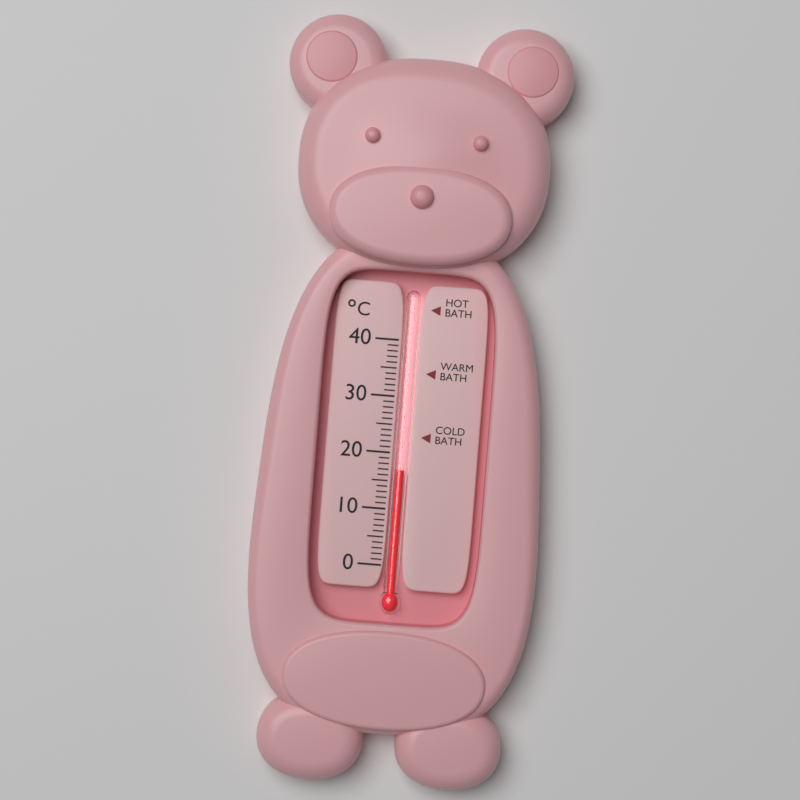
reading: 17 °C
